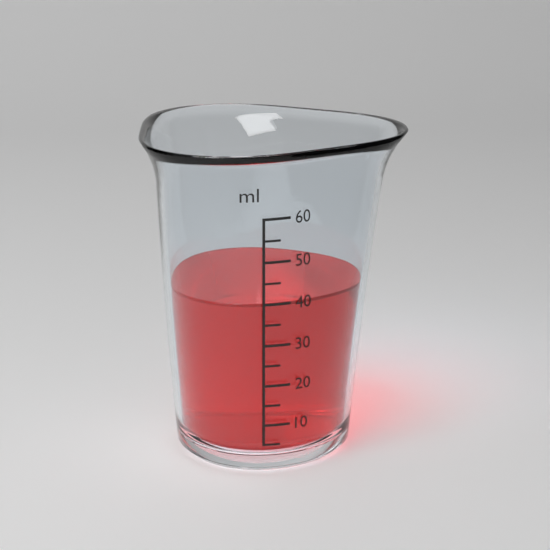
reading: 40 ml
